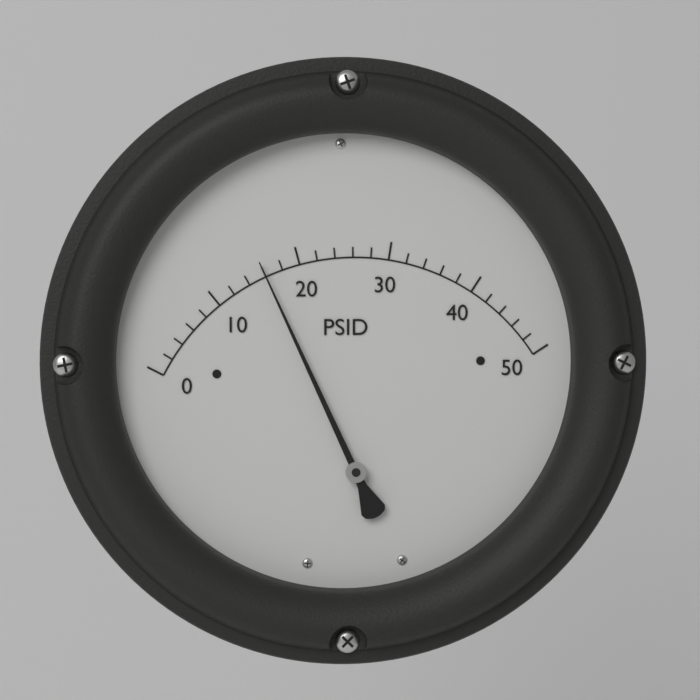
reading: 16 PSID
